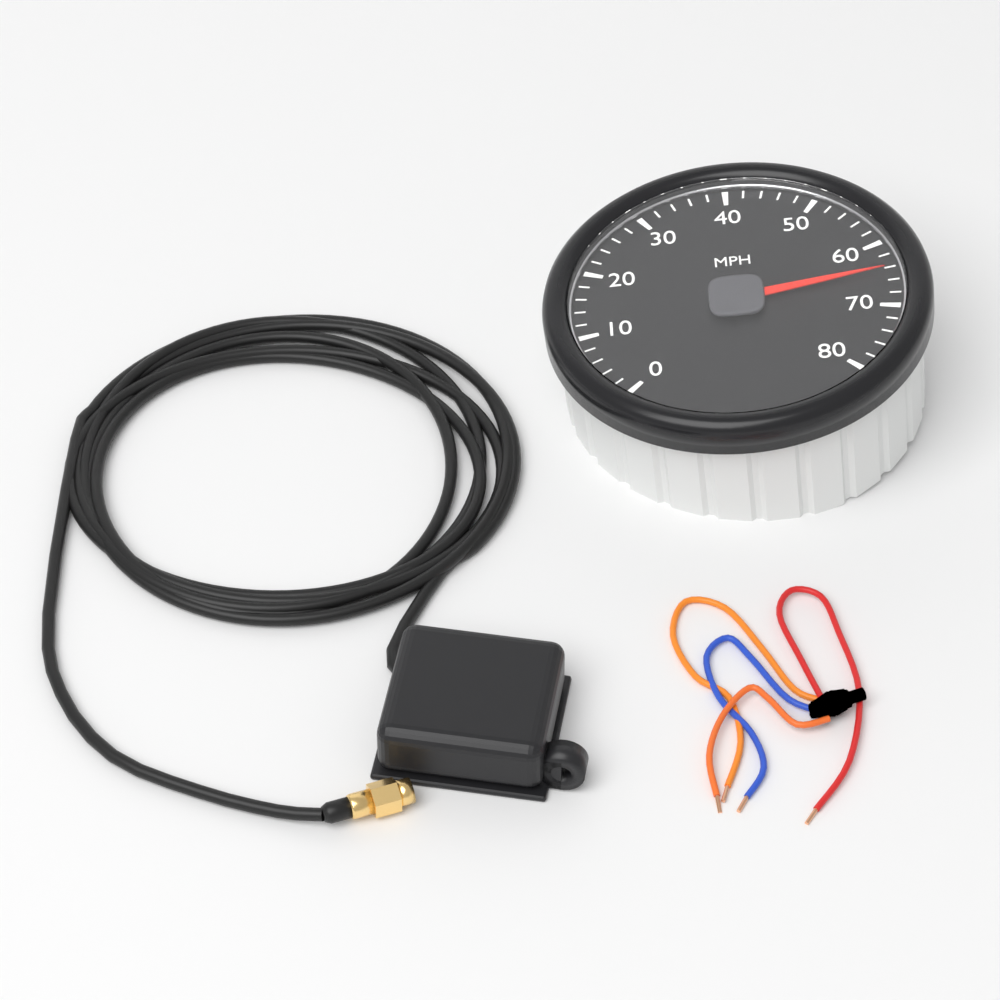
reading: 64 MPH
